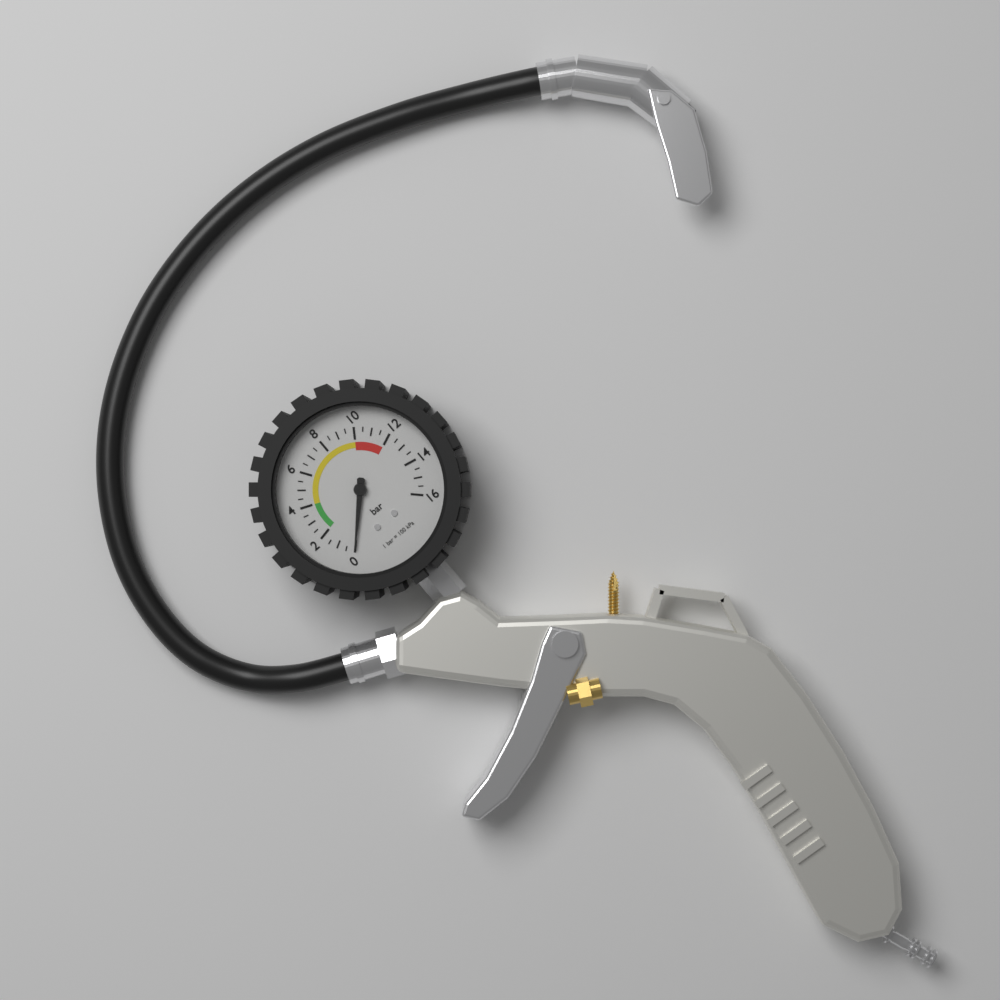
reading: 0.0 bar
